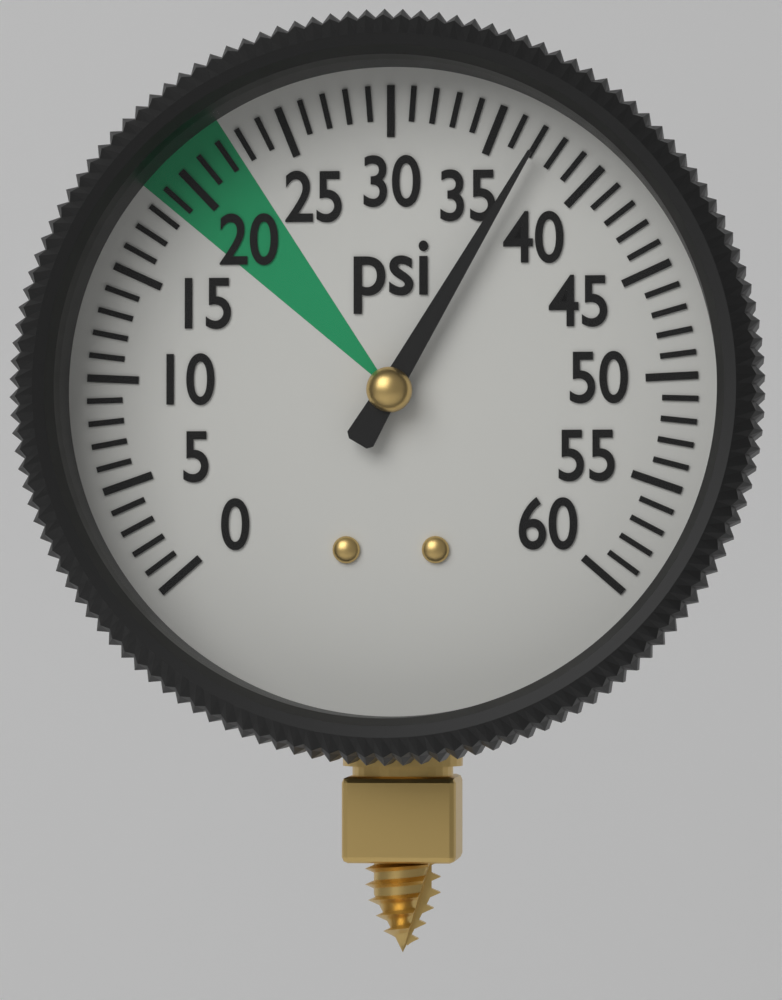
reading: 37 psi
